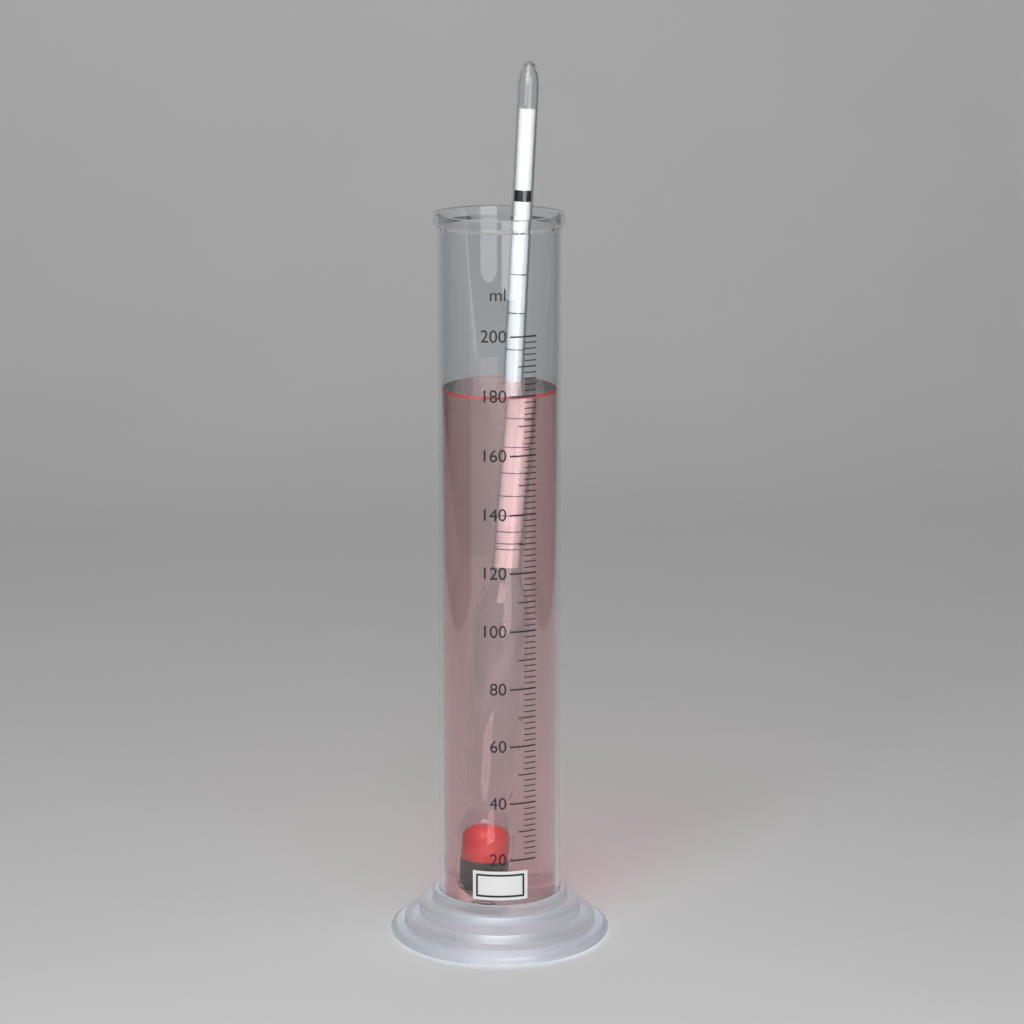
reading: 180 ml
